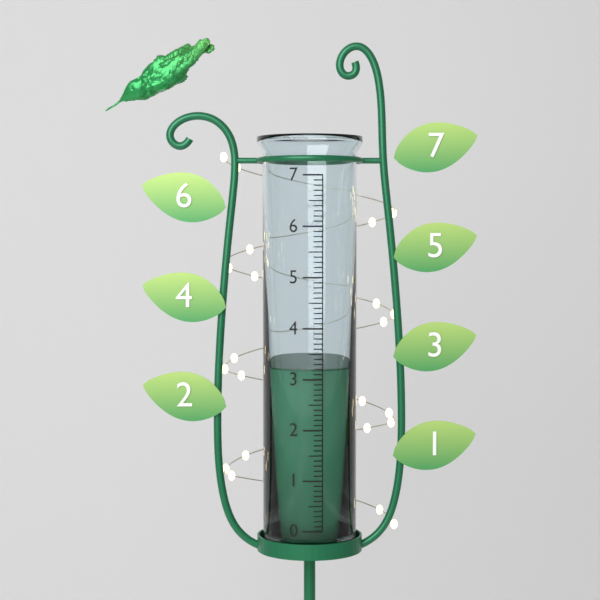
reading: 3.2 (no unit)
